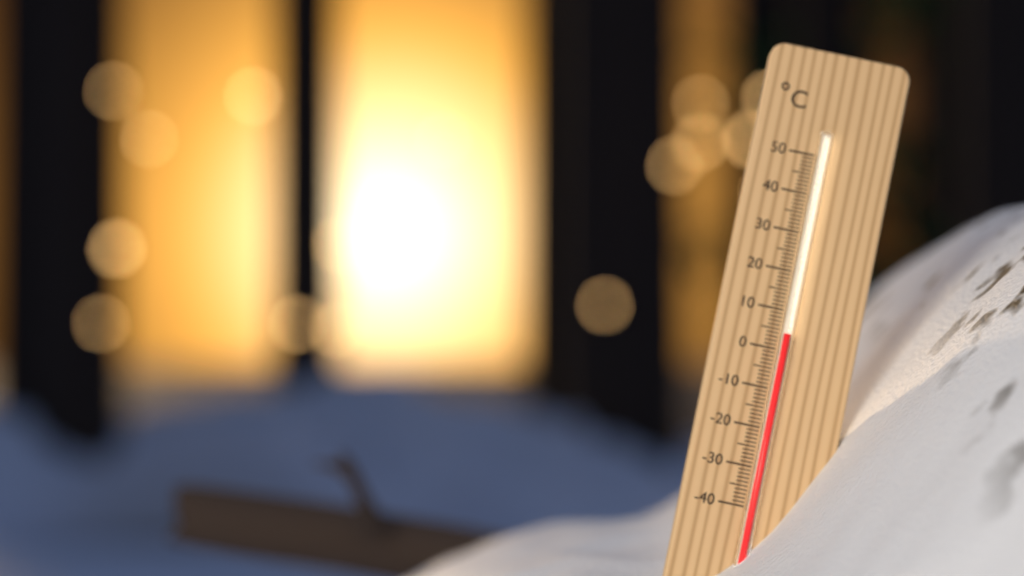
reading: 4 °C
